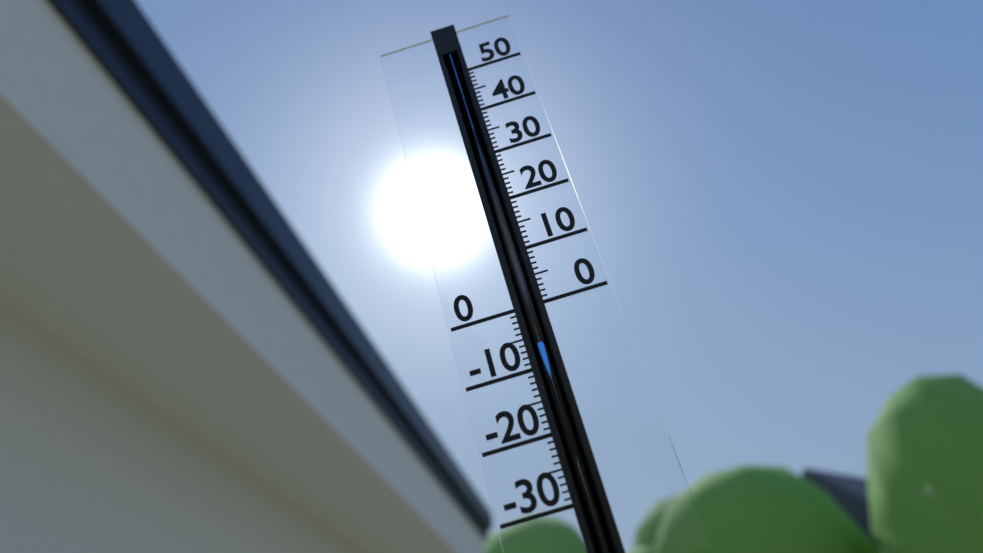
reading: -6 (no unit)
